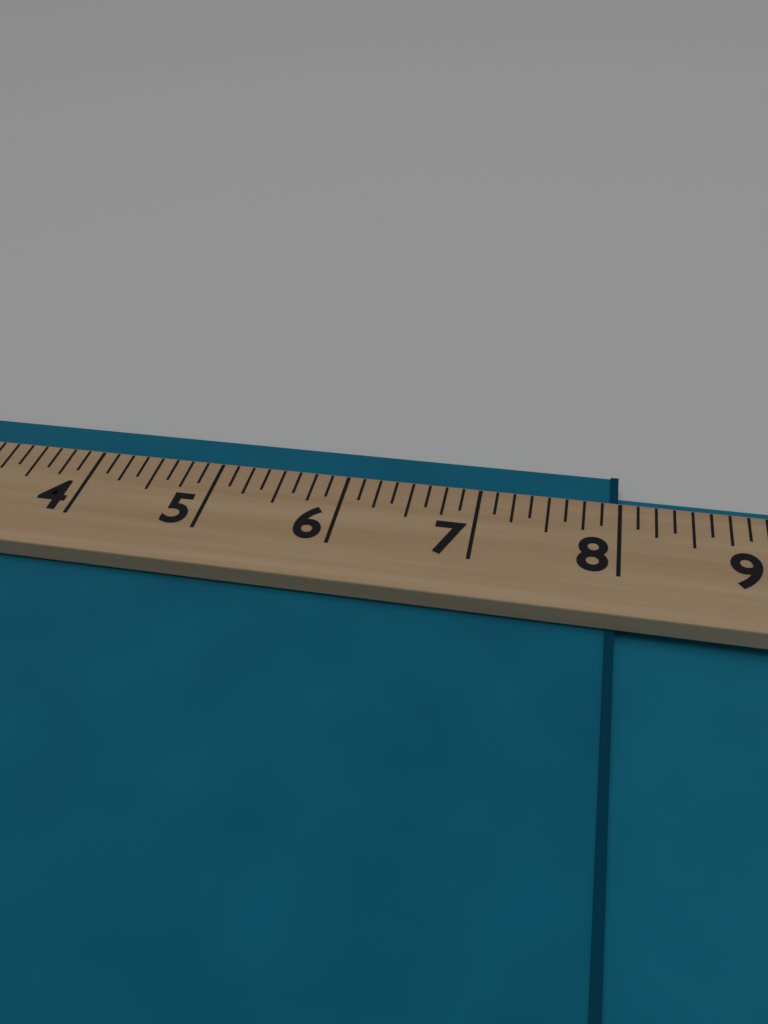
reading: 8.000 (no unit)
